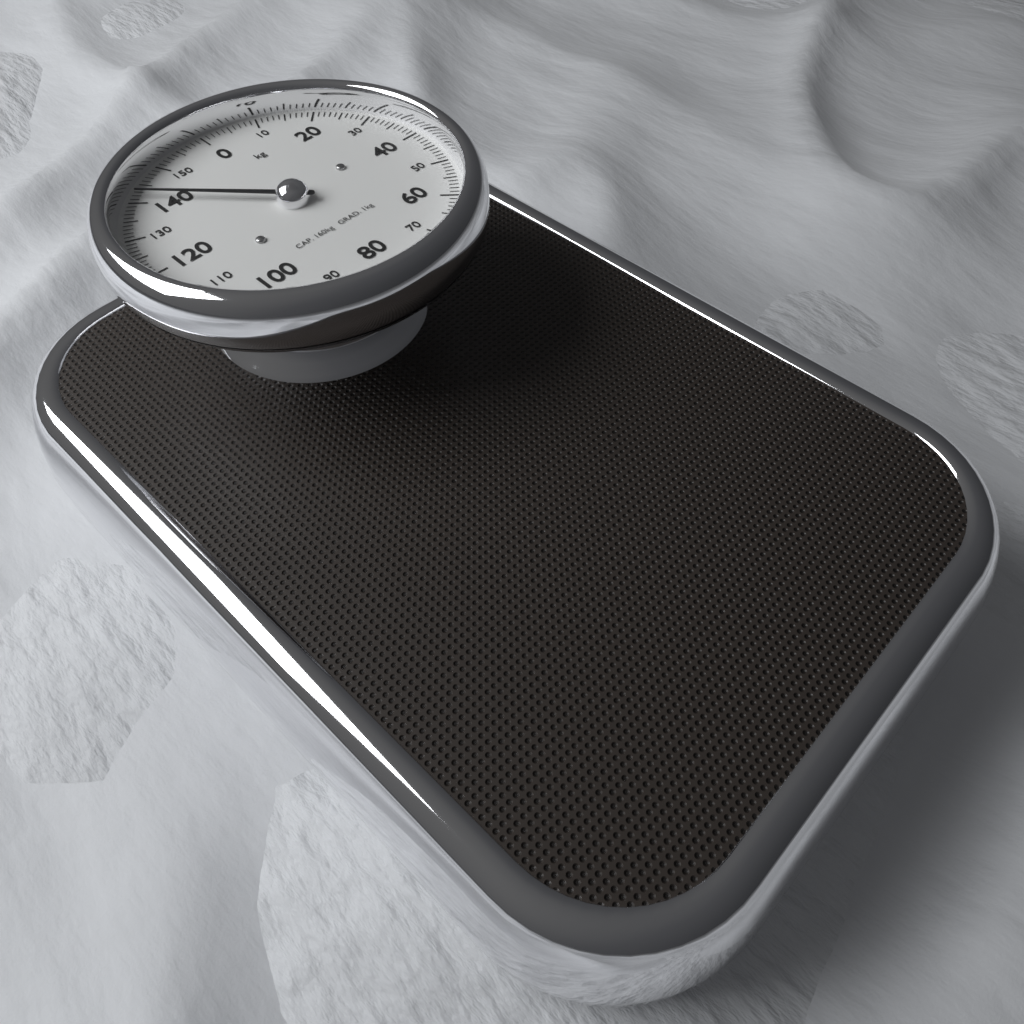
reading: 142 kg
